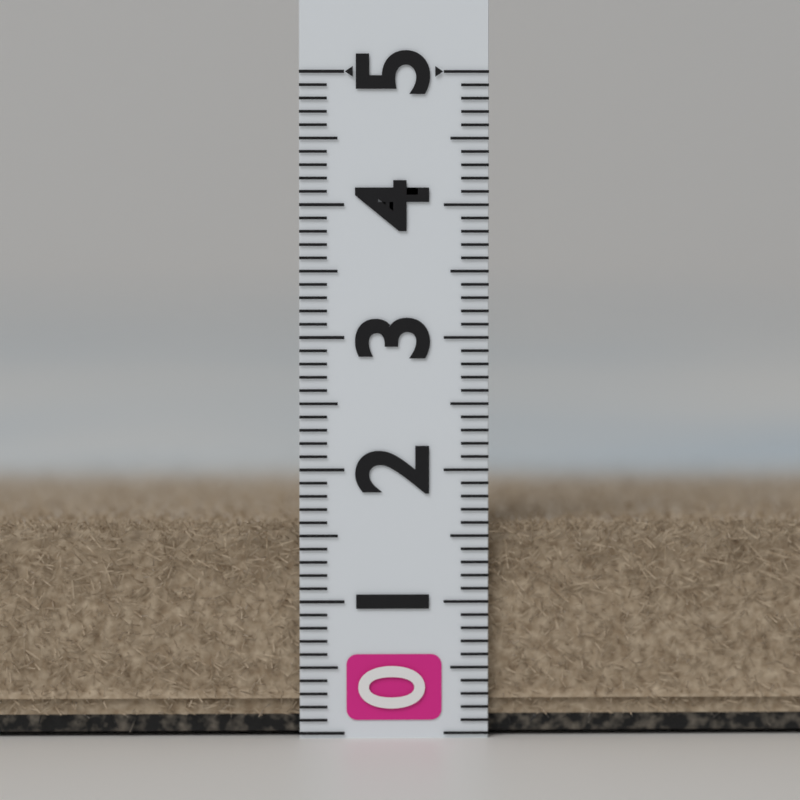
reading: 1.6 (no unit)
